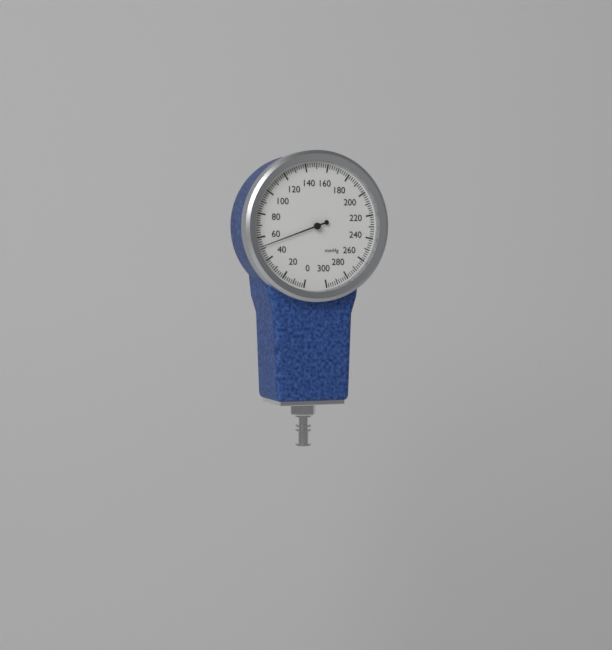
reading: 52 mmHg
